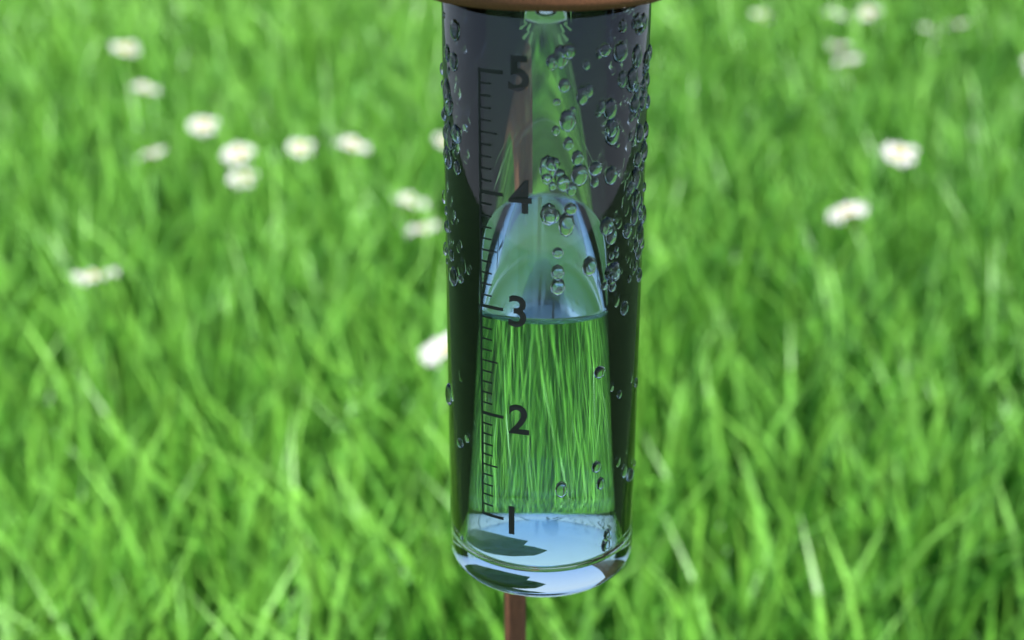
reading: 2.9 (no unit)
